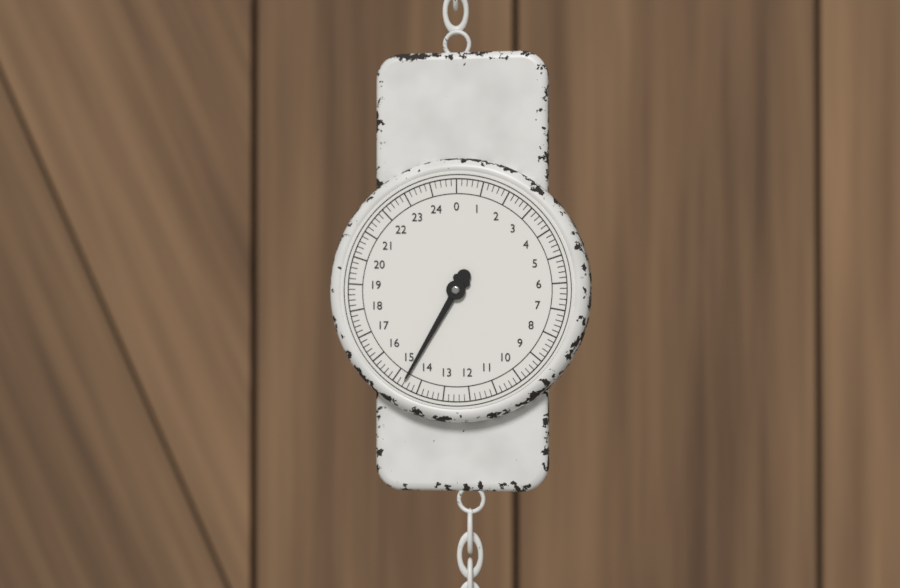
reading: 14.6 (no unit)
